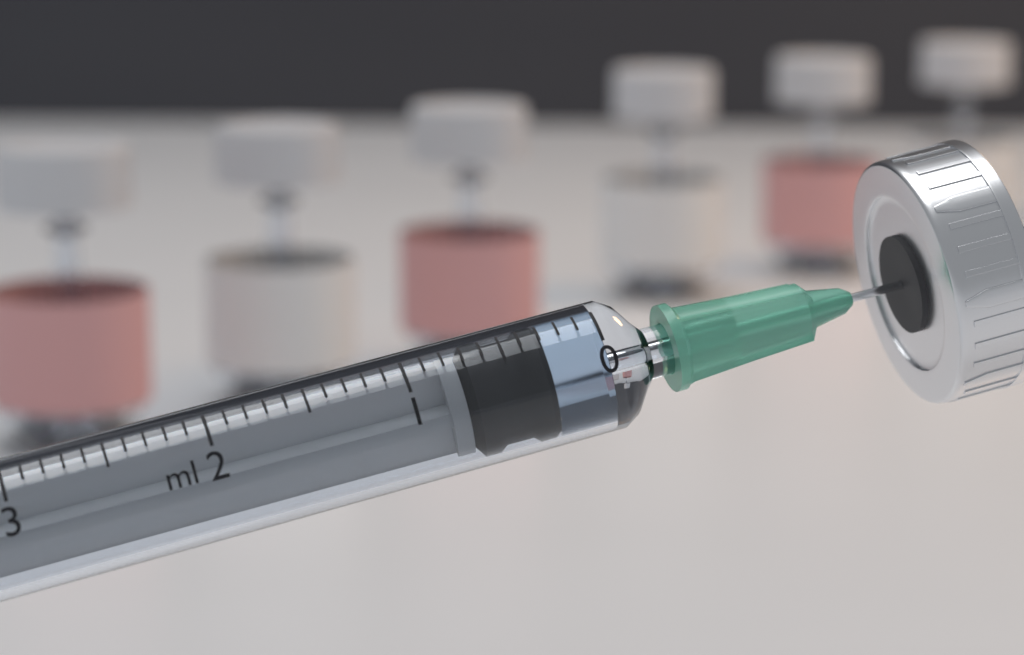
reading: 0.3 ml
